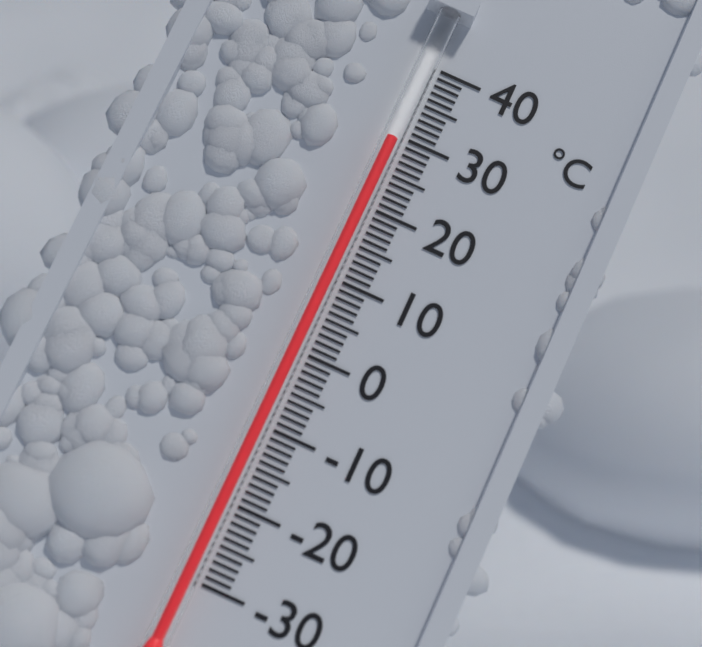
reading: 29 °C
